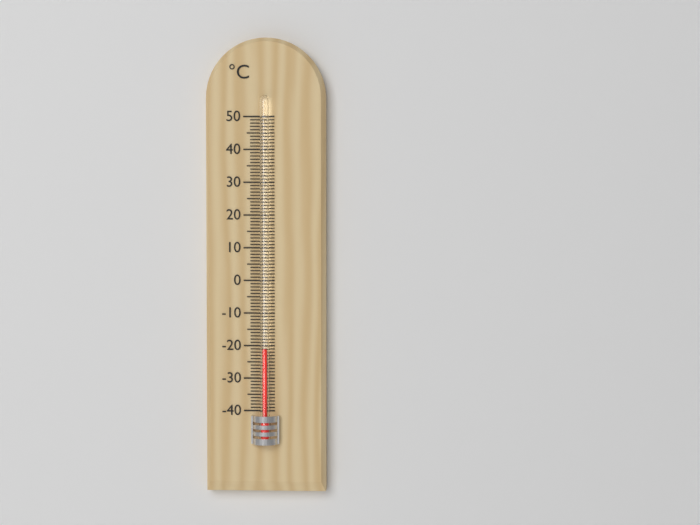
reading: -21 °C
